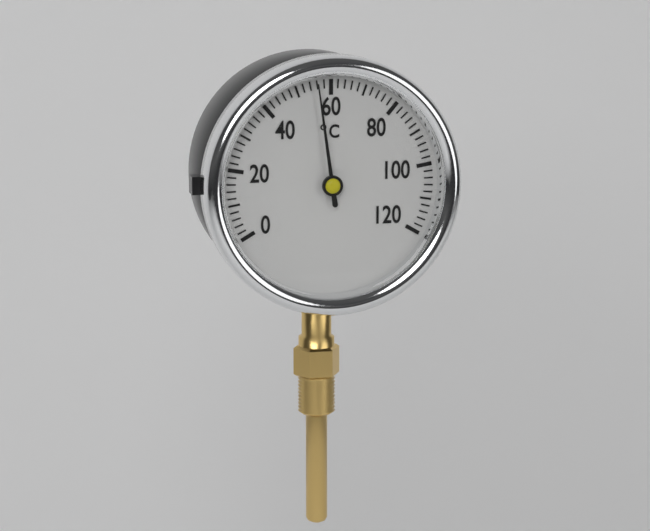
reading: 56 °C
